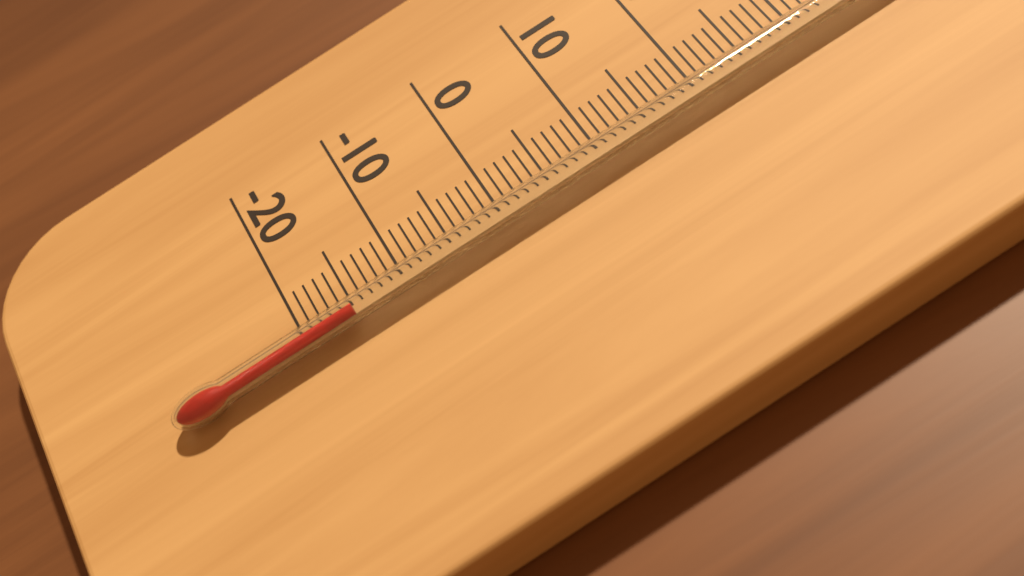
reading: -15 °C
